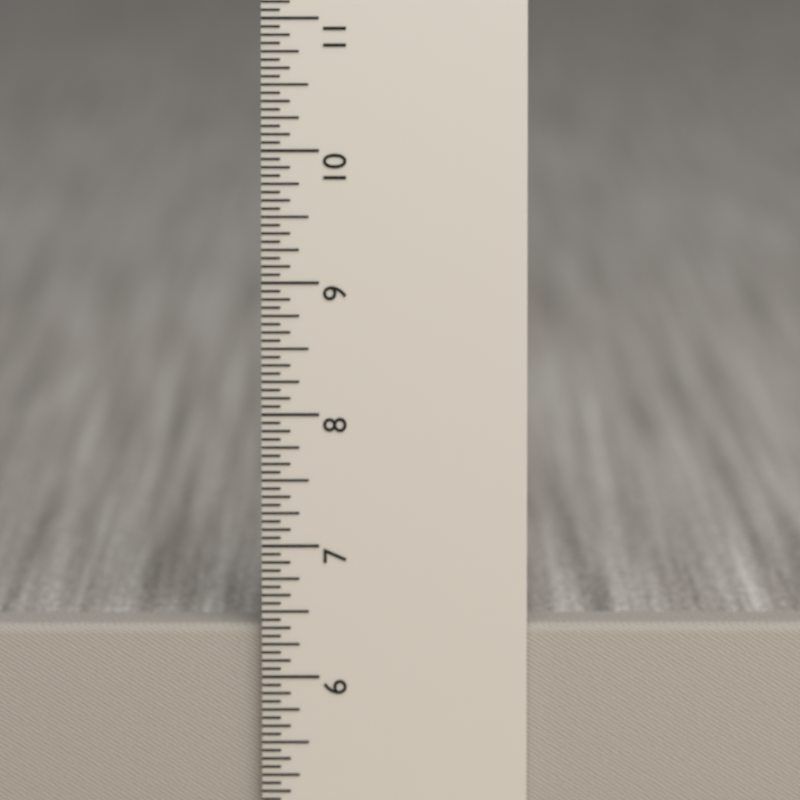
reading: 6.3750 in
